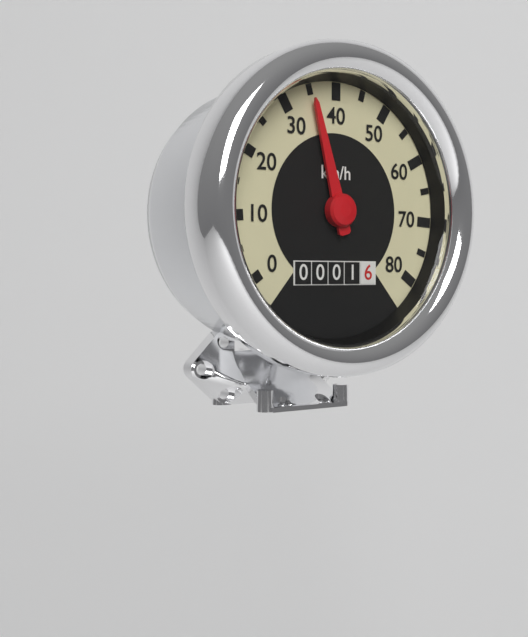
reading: 35 km/h
